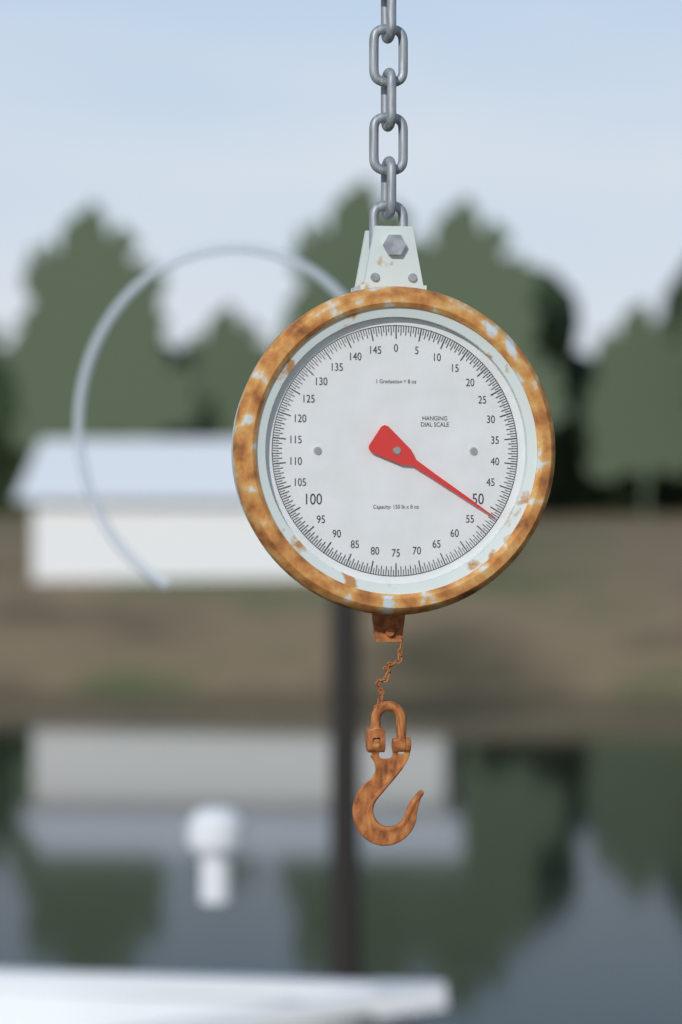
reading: 51.5 lb
